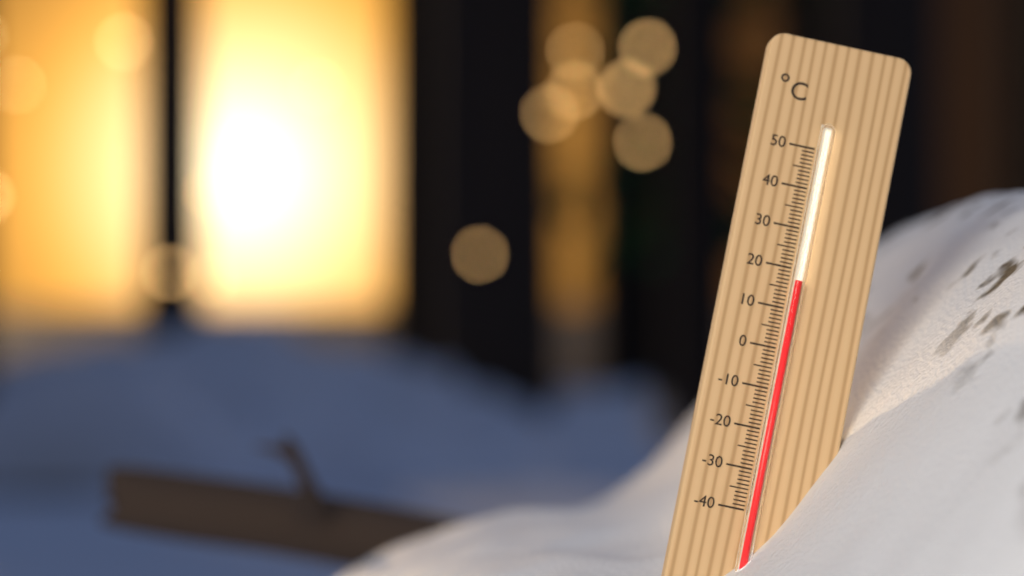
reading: 17 °C
